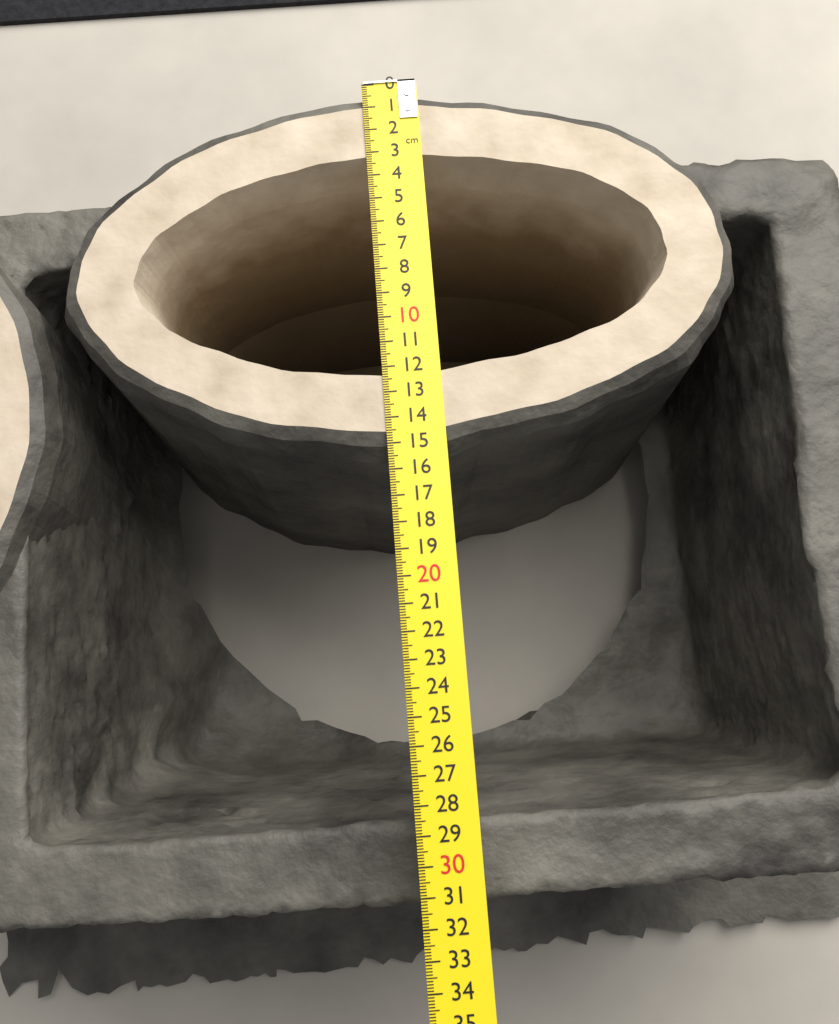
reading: 15.5 cm
